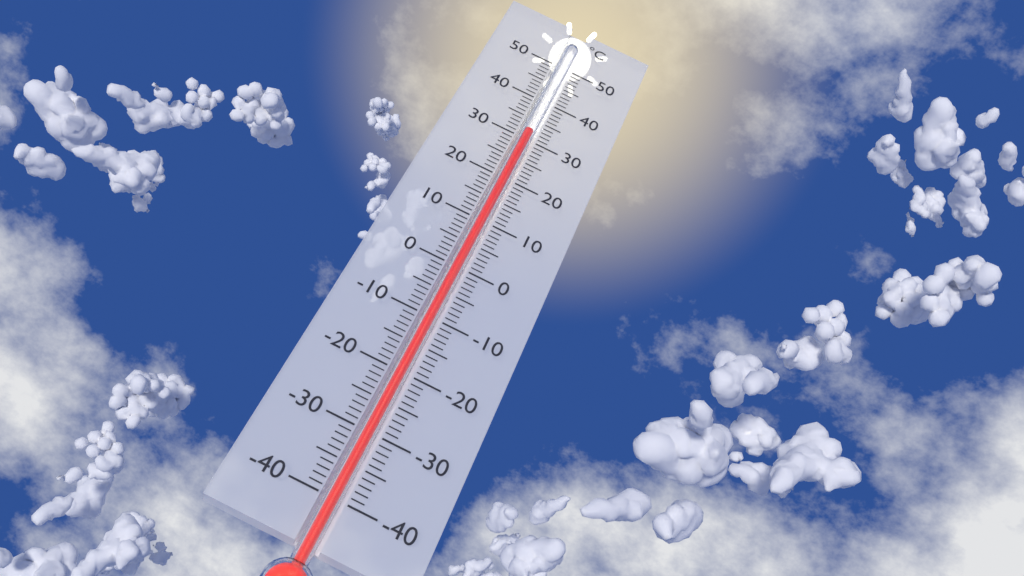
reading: 32 °C
